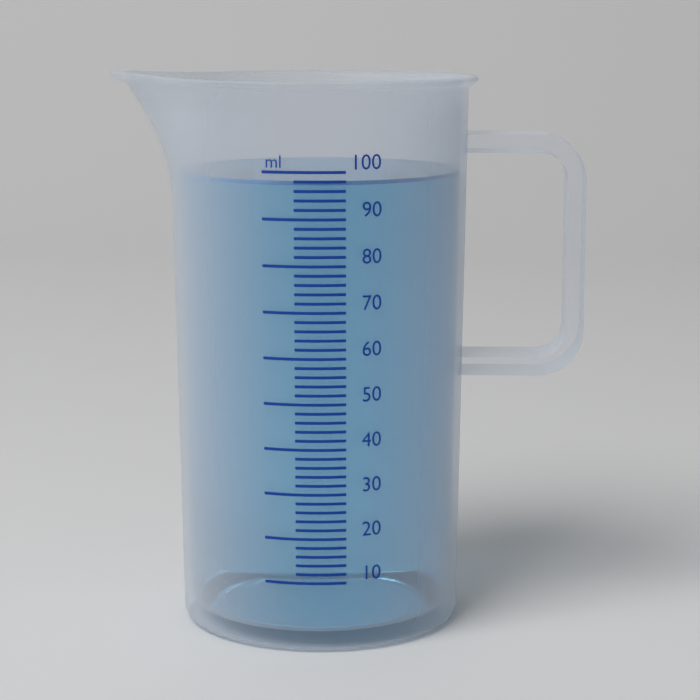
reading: 98 ml
